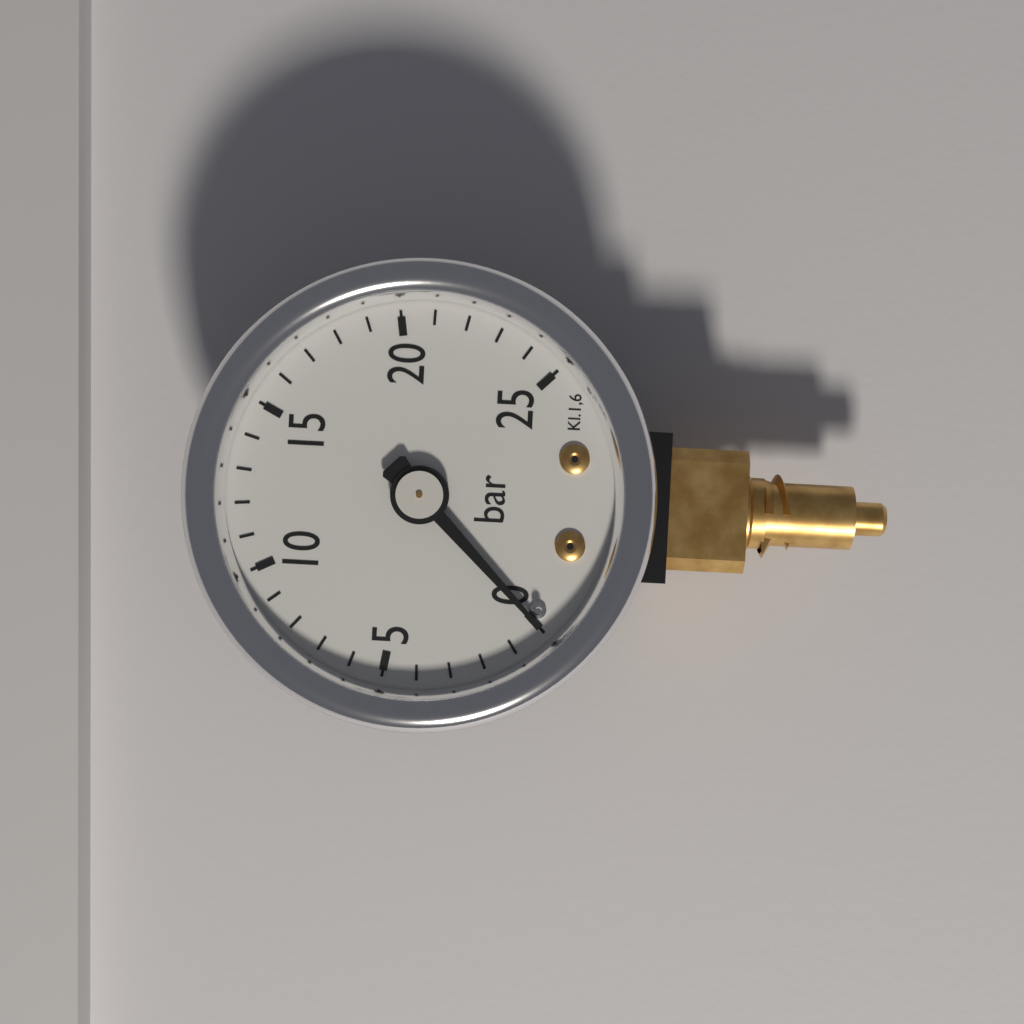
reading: 0 bar
